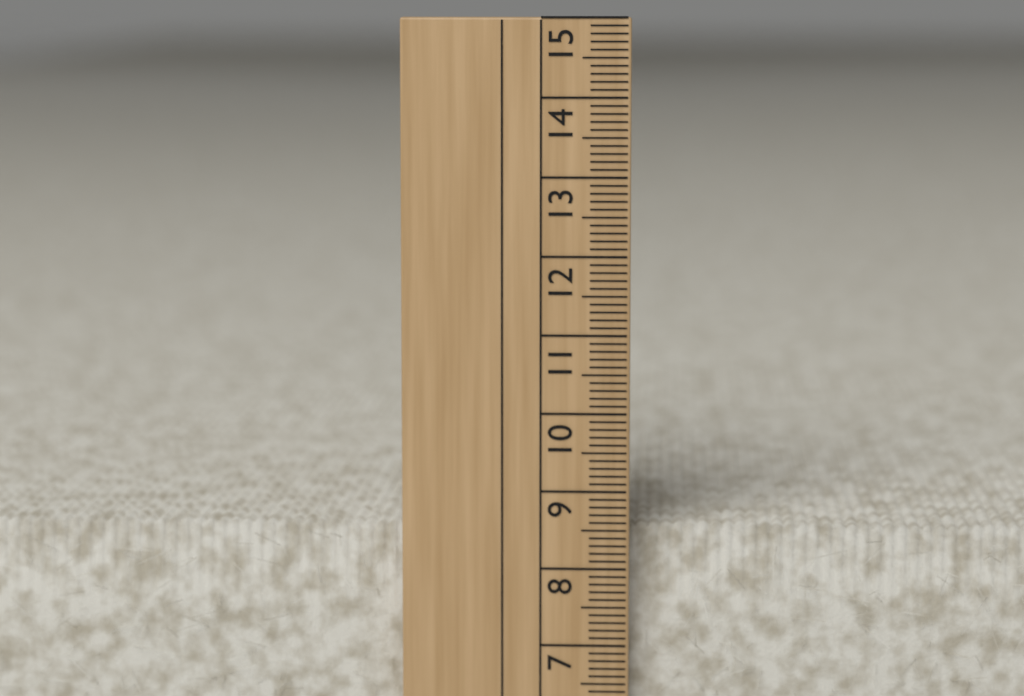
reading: 8.5 cm
